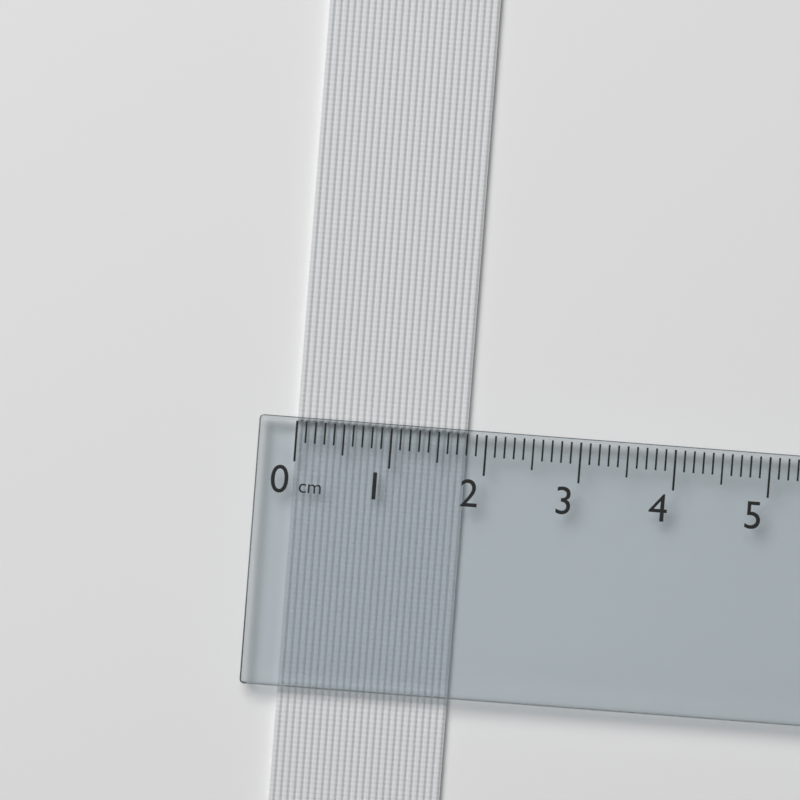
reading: 1.8 cm
